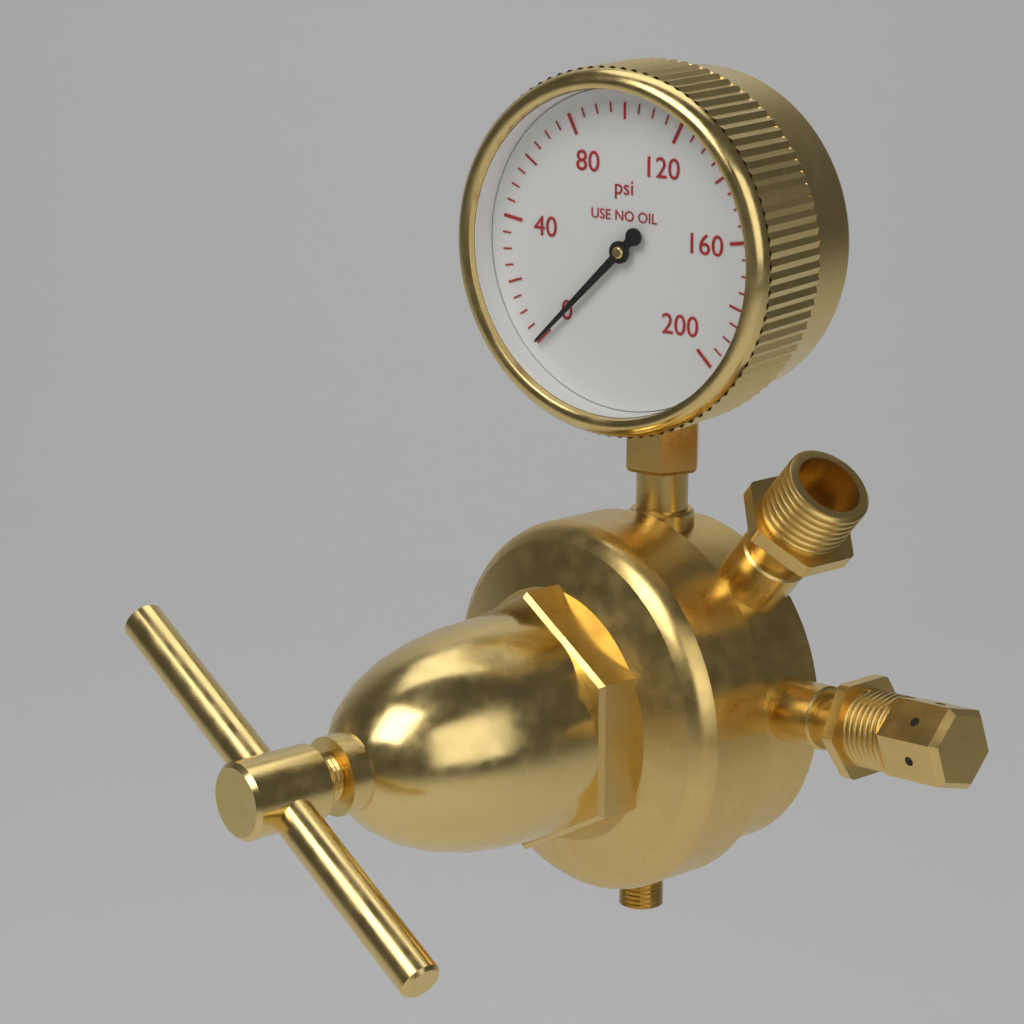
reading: 0 psi
